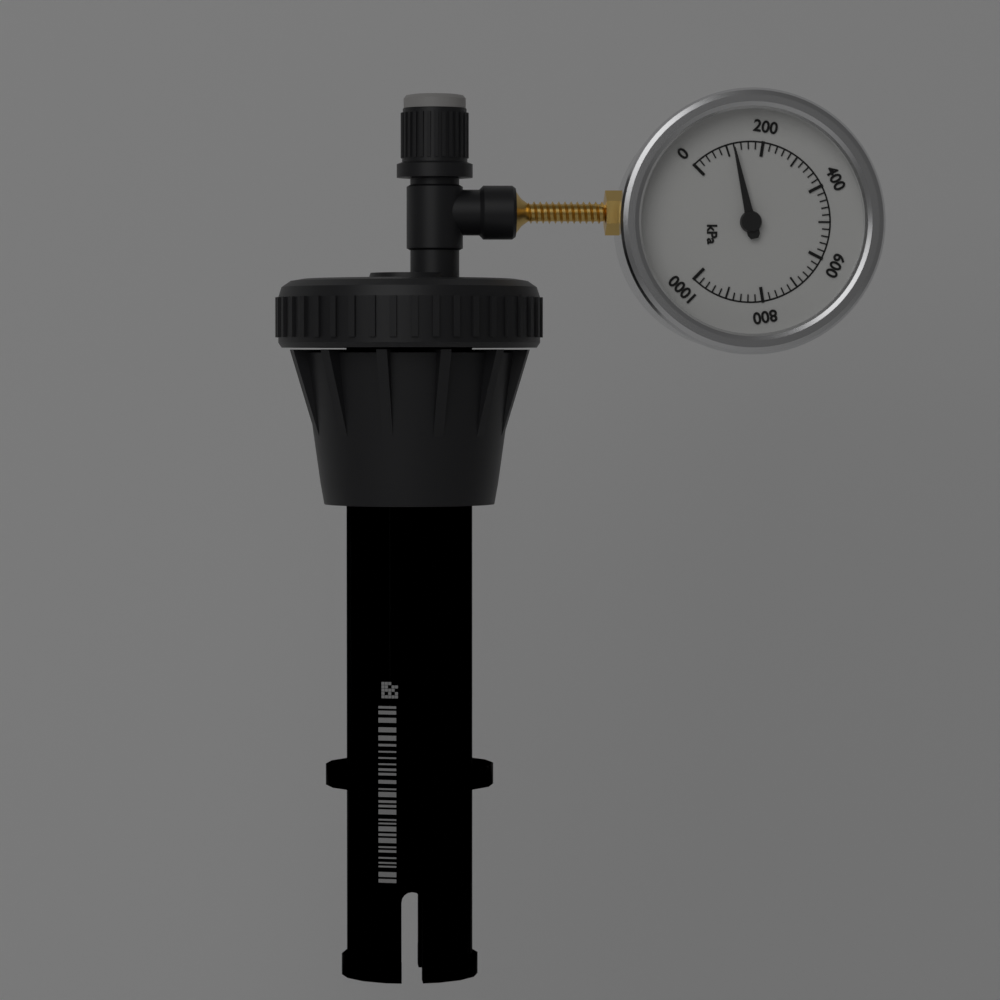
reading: 120 kPa
